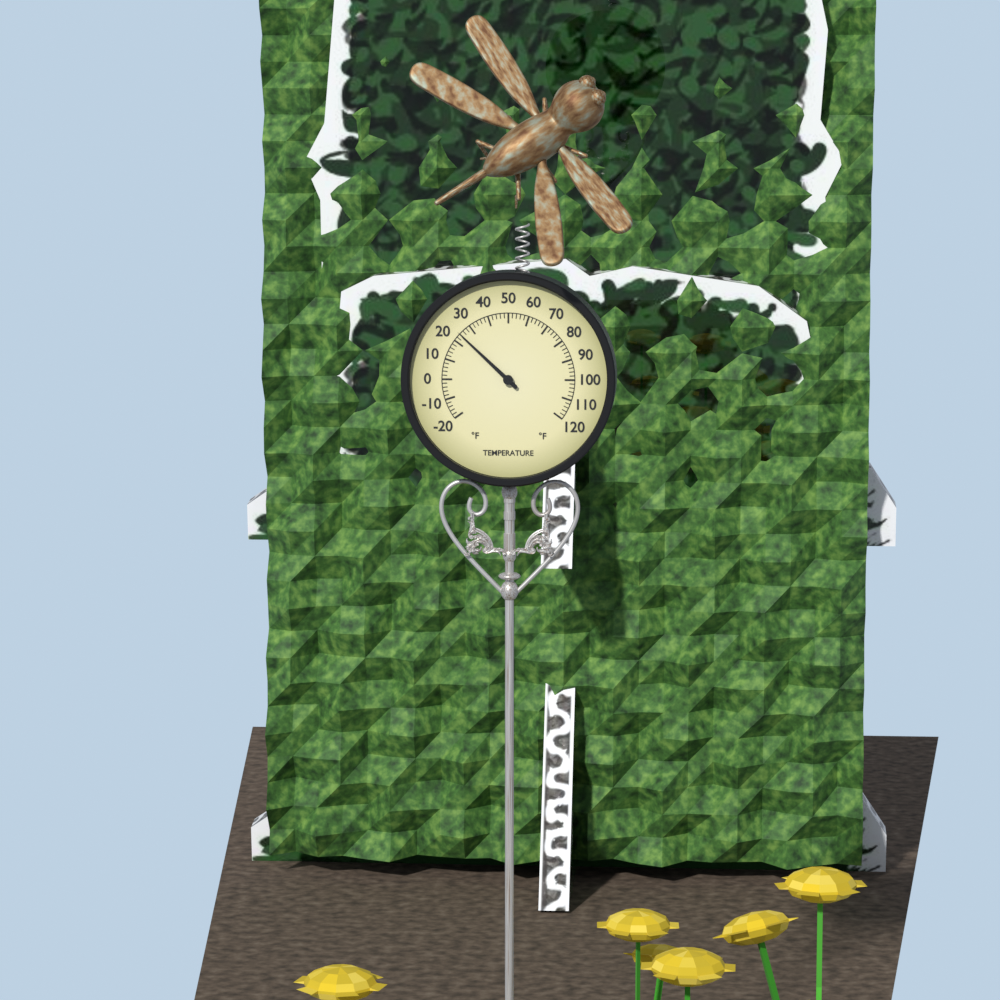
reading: 24 °F
